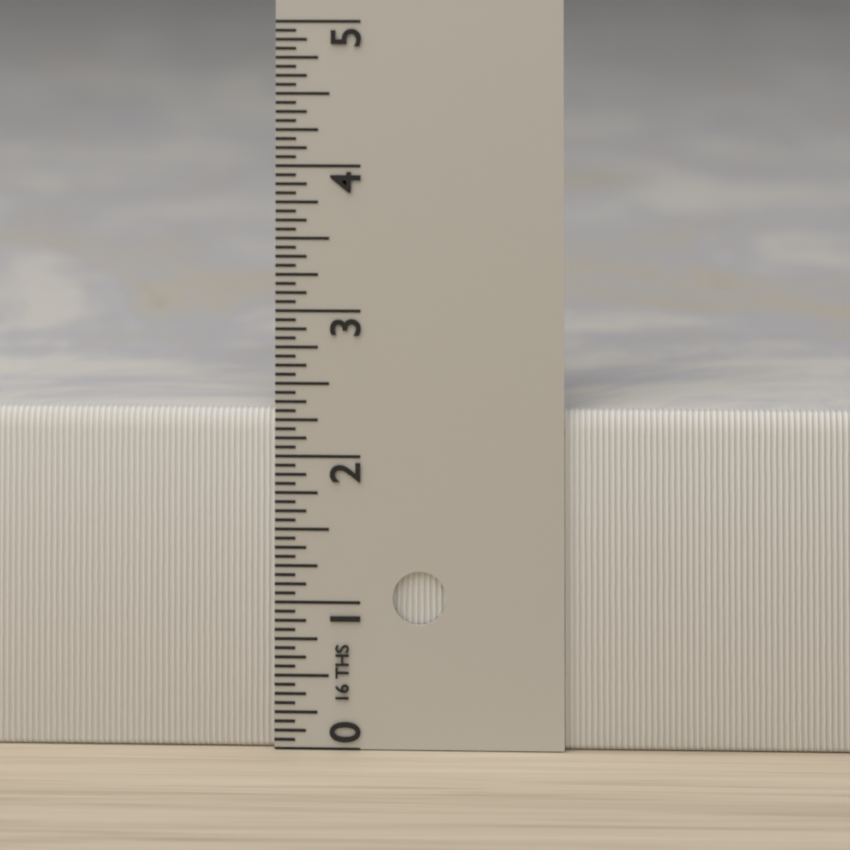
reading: 2.3125 in
